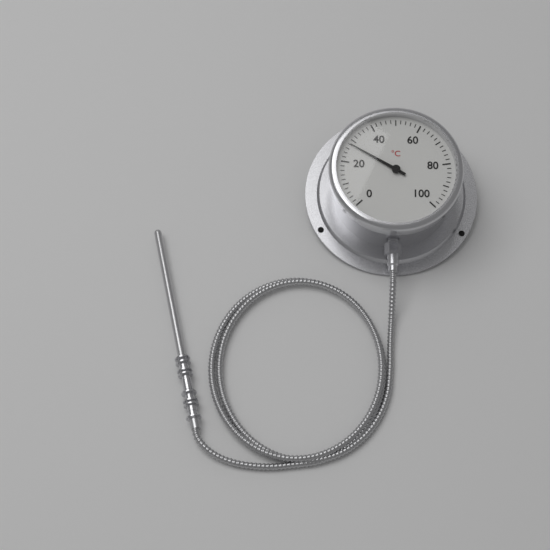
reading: 28 °C
